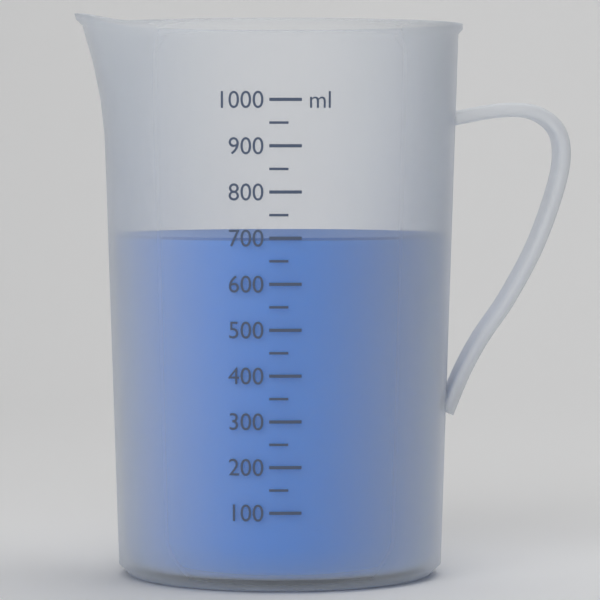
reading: 700 ml
